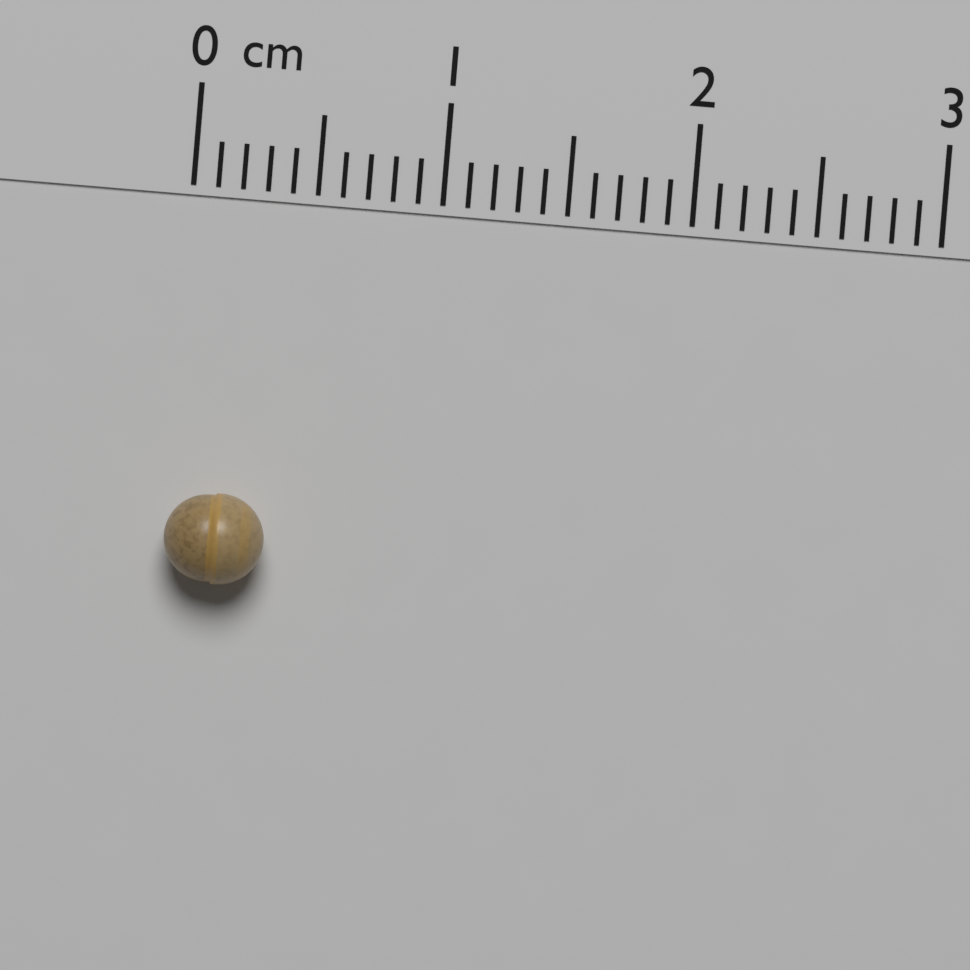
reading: 0.4 cm
